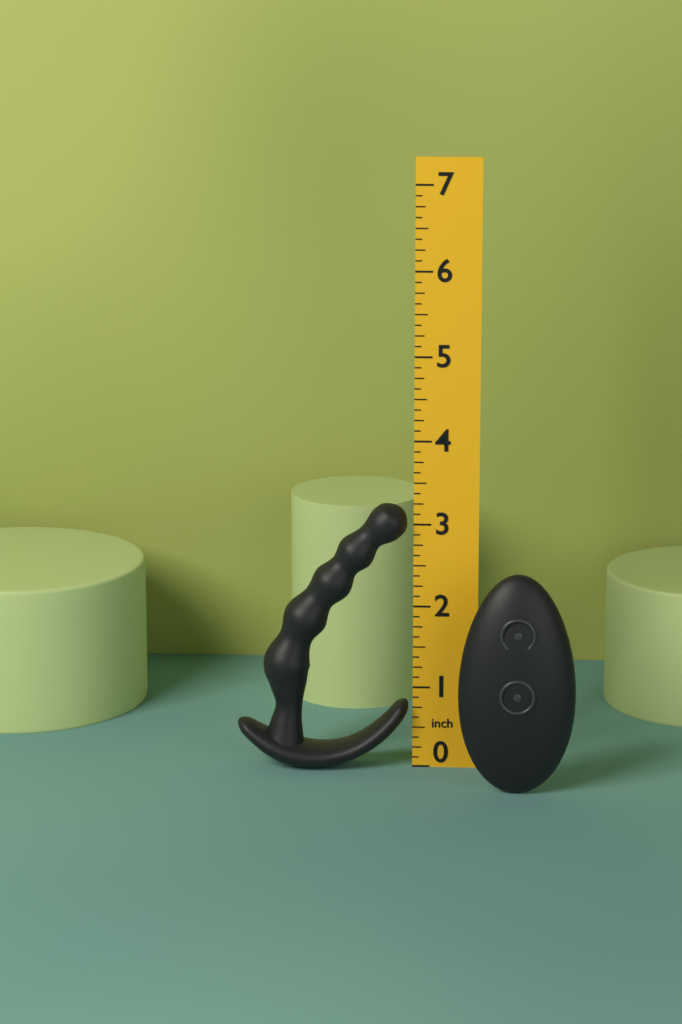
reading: 3.250 in
